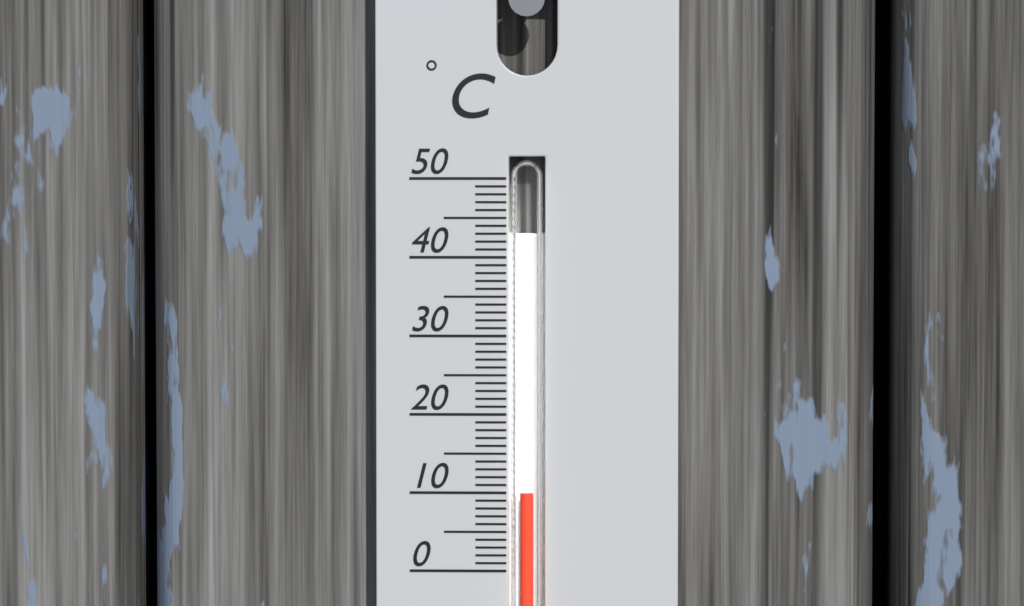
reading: 10 °C
